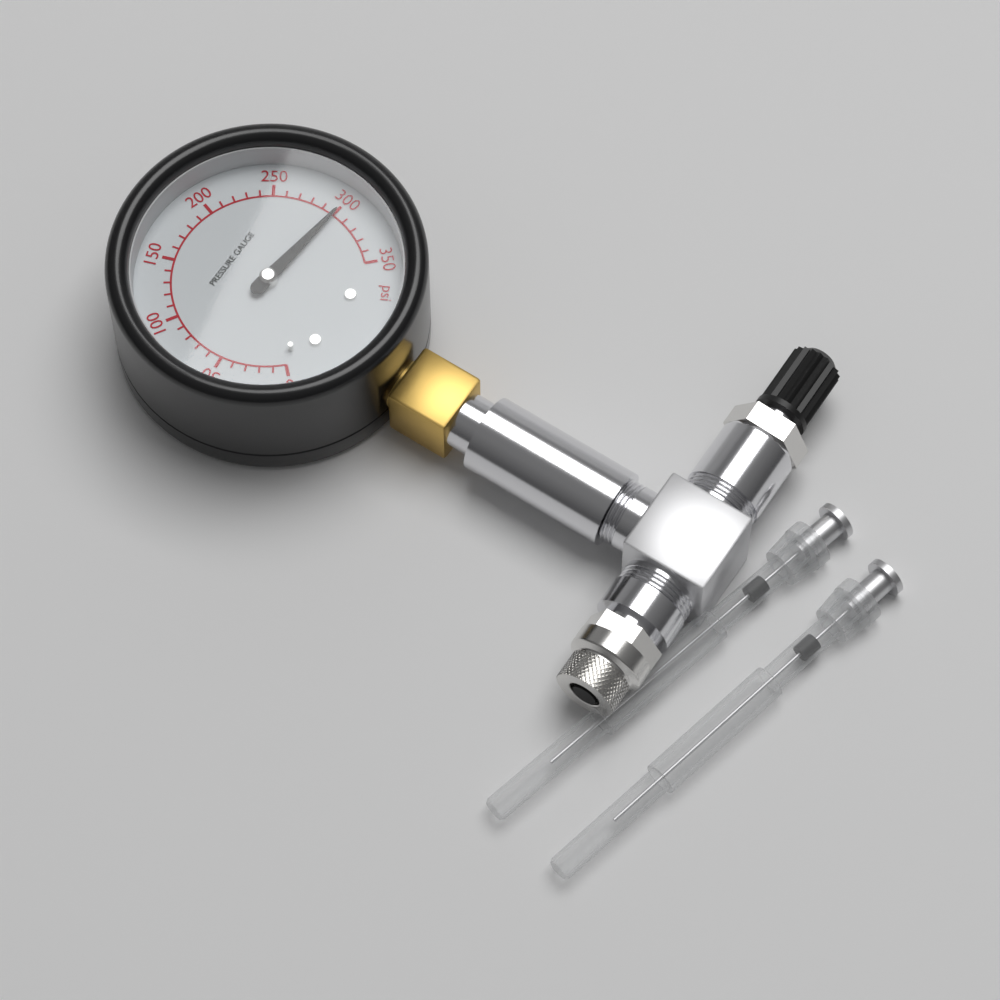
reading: 300 psi
